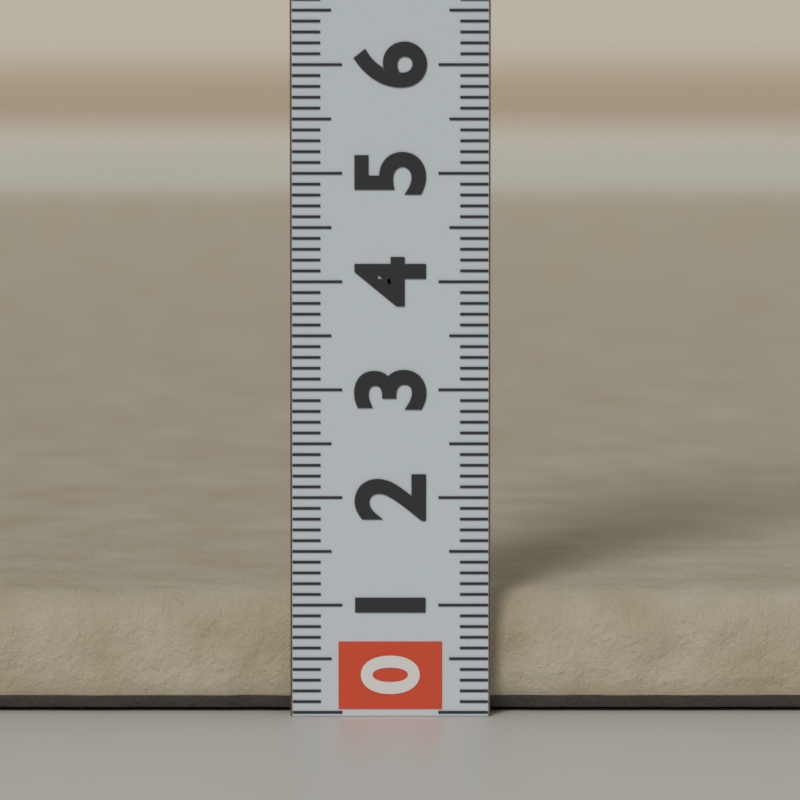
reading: 1.1 (no unit)
